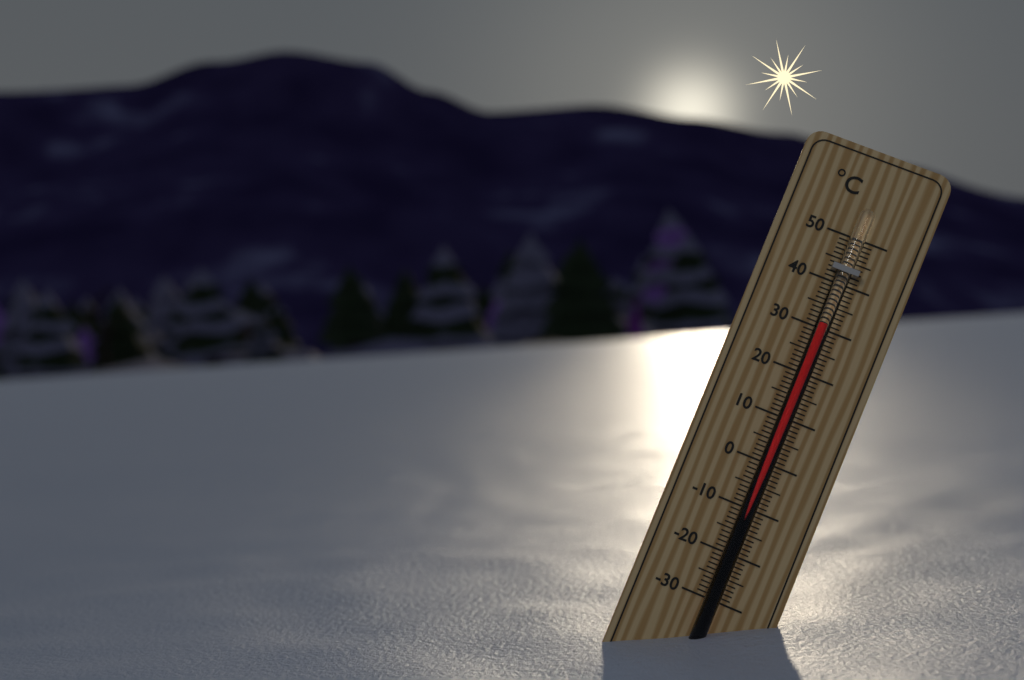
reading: 31 °C
